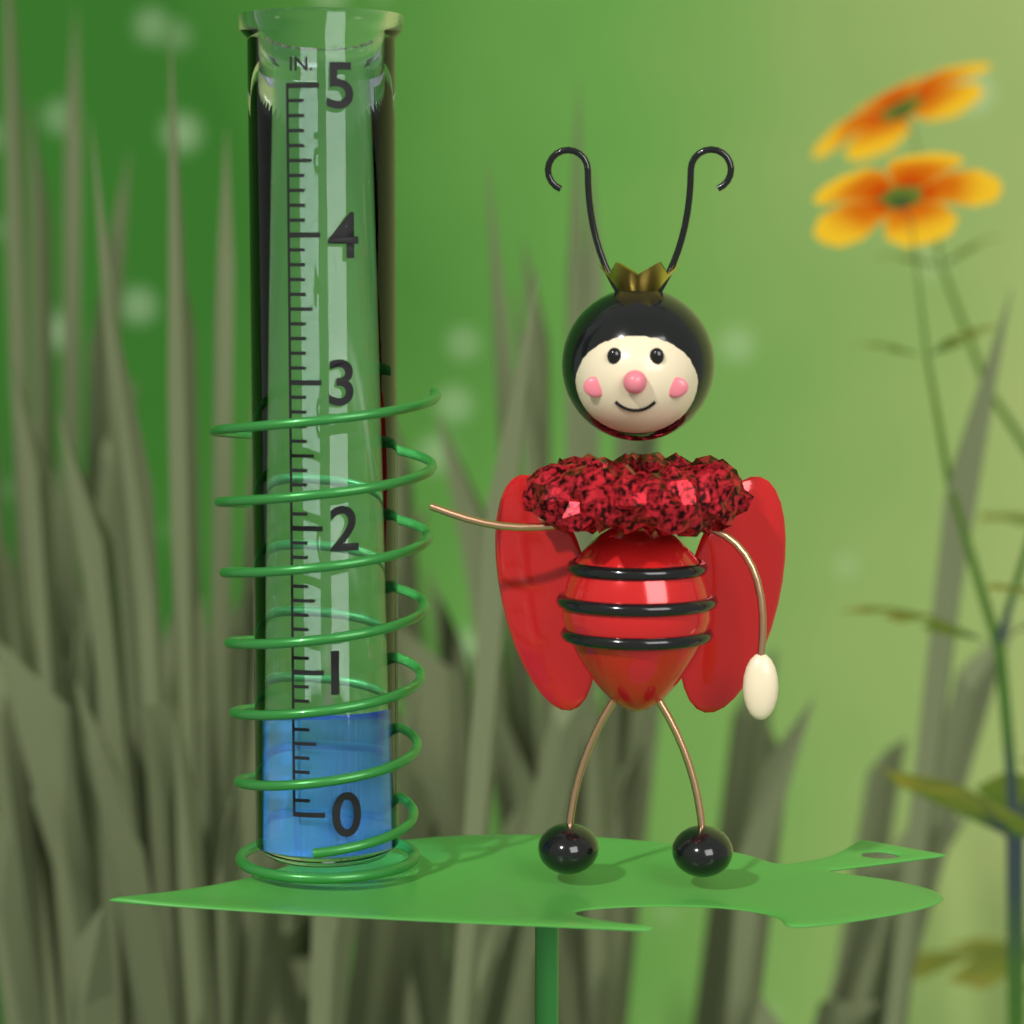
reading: 0.7 in
